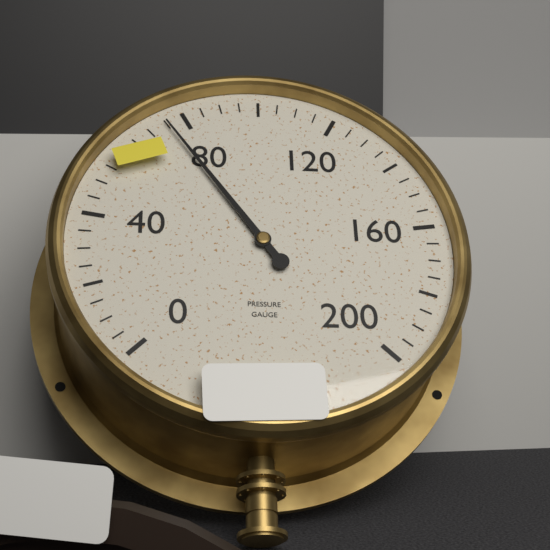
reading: 75 (no unit)
